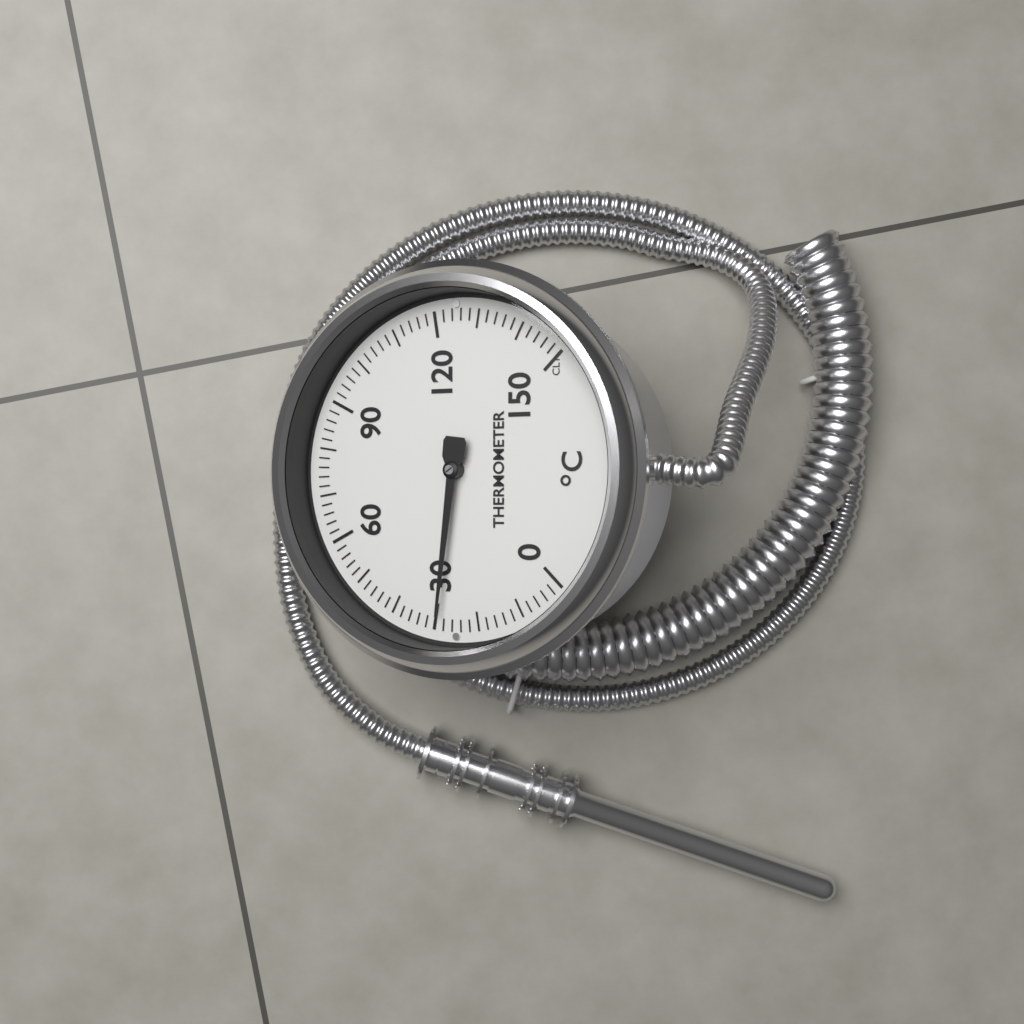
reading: 29 °C
